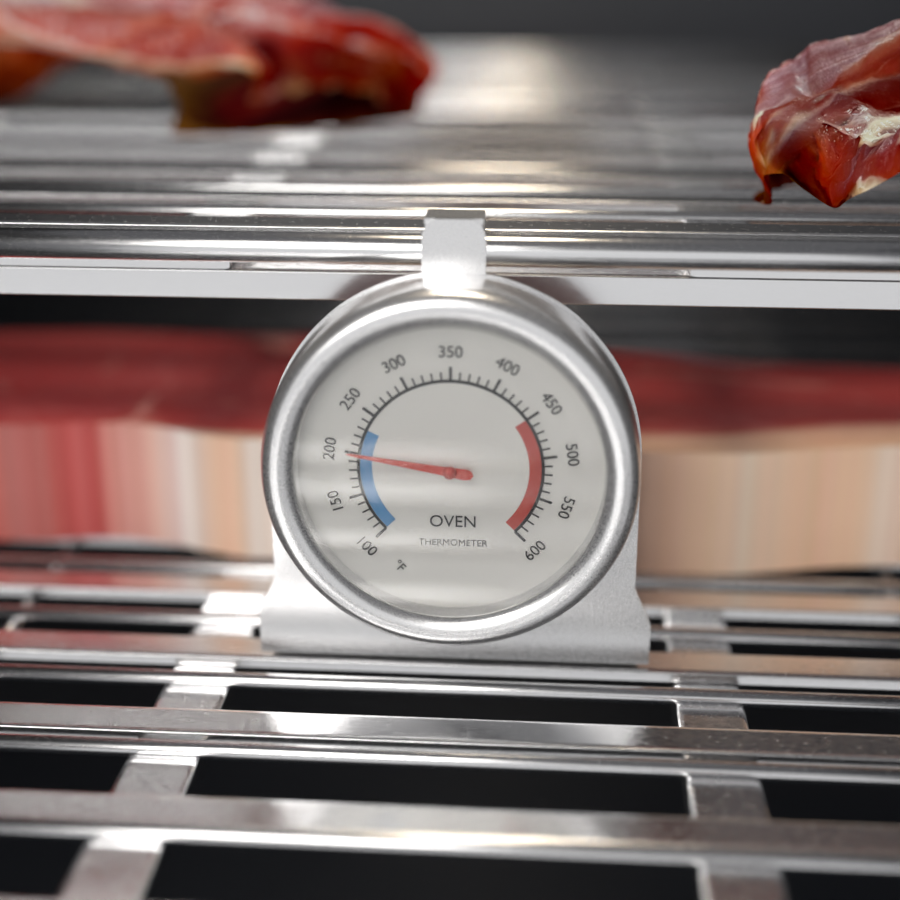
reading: 200 °F
